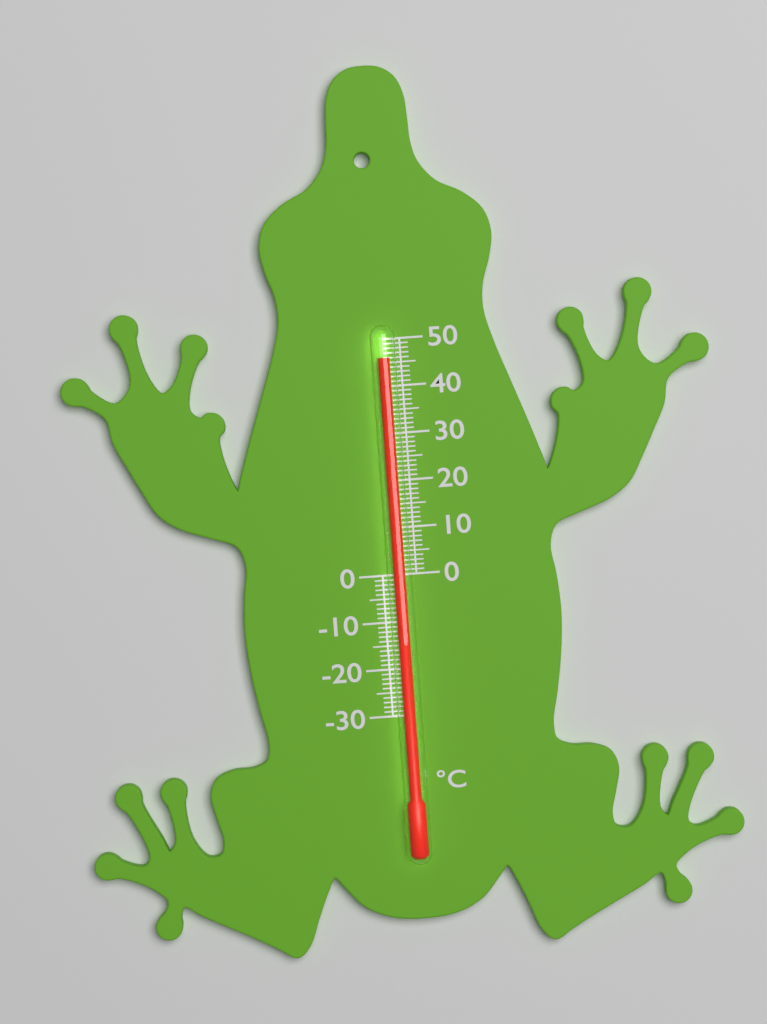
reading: 46 °C
